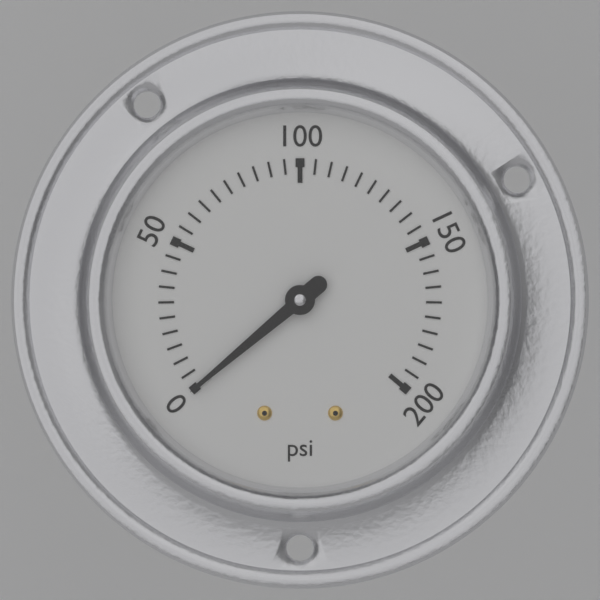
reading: 0 psi
